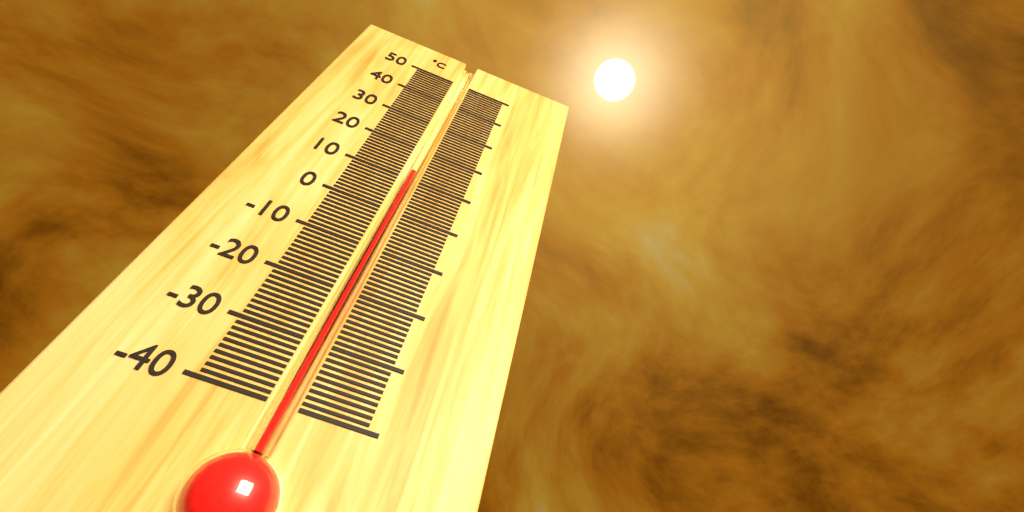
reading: 13 °C
